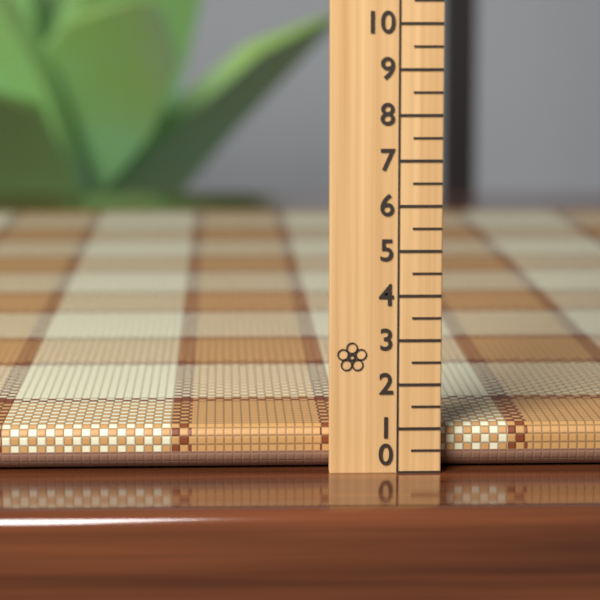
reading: 1.0 (no unit)
